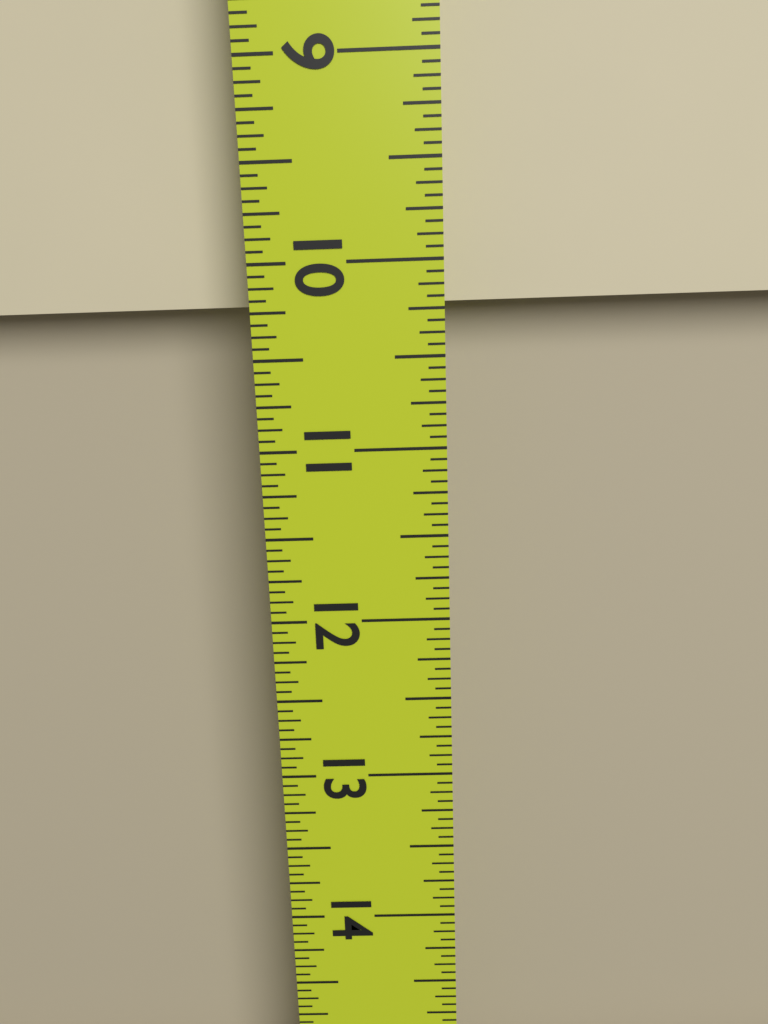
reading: 10.2500 in
